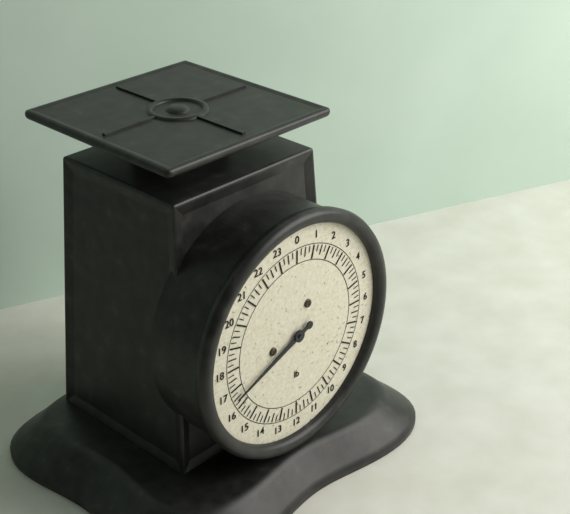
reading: 16.50 lb
